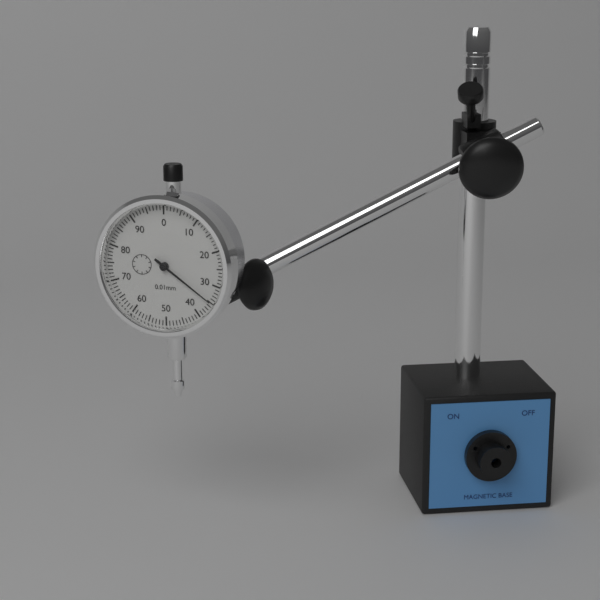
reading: 0.35 mm
